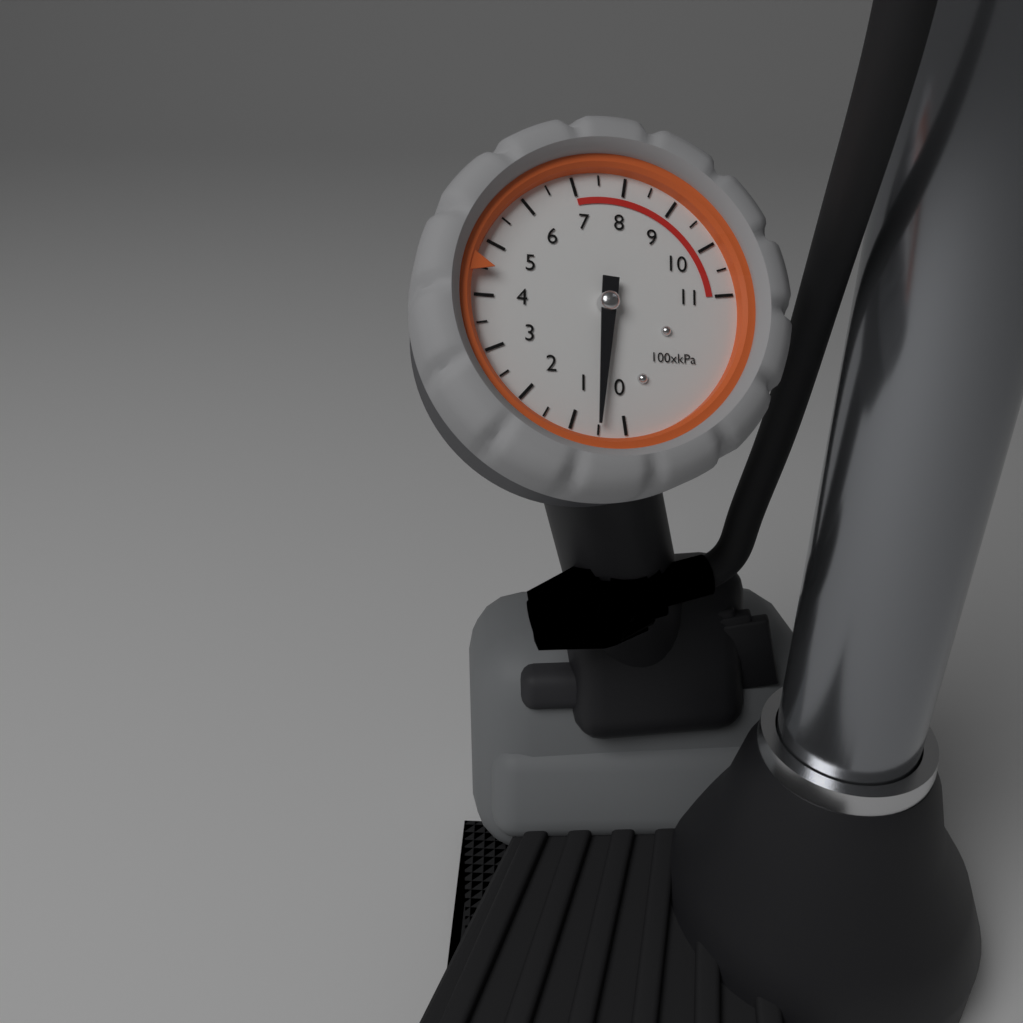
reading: 50 kPa
